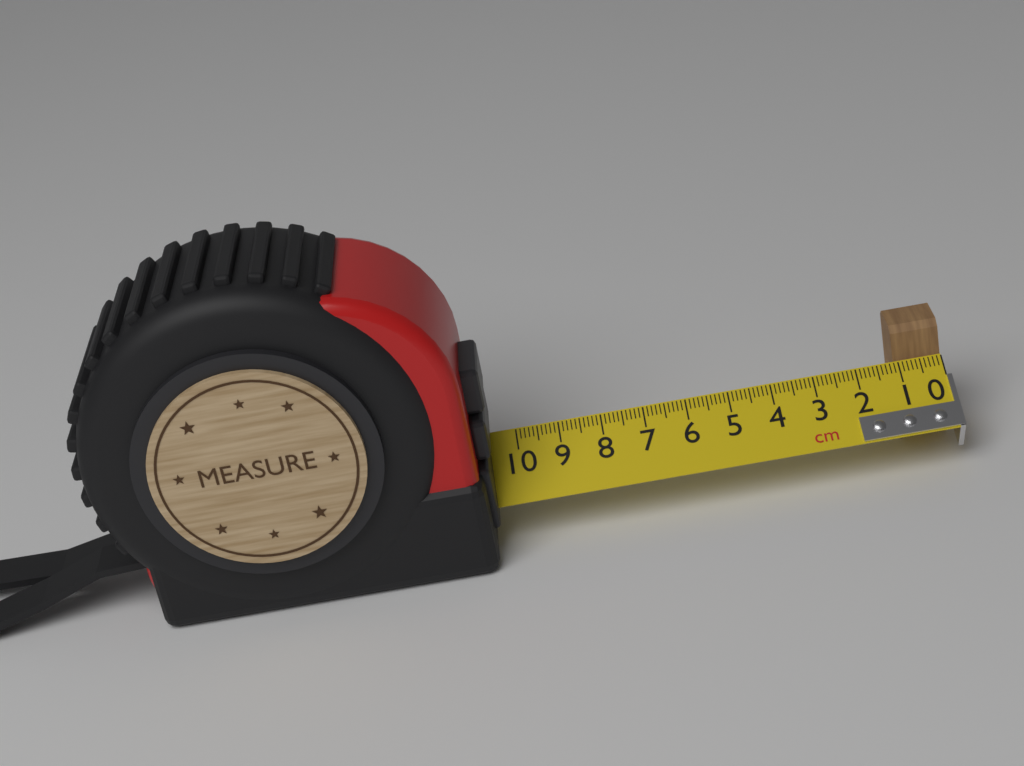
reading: 1.1 cm
